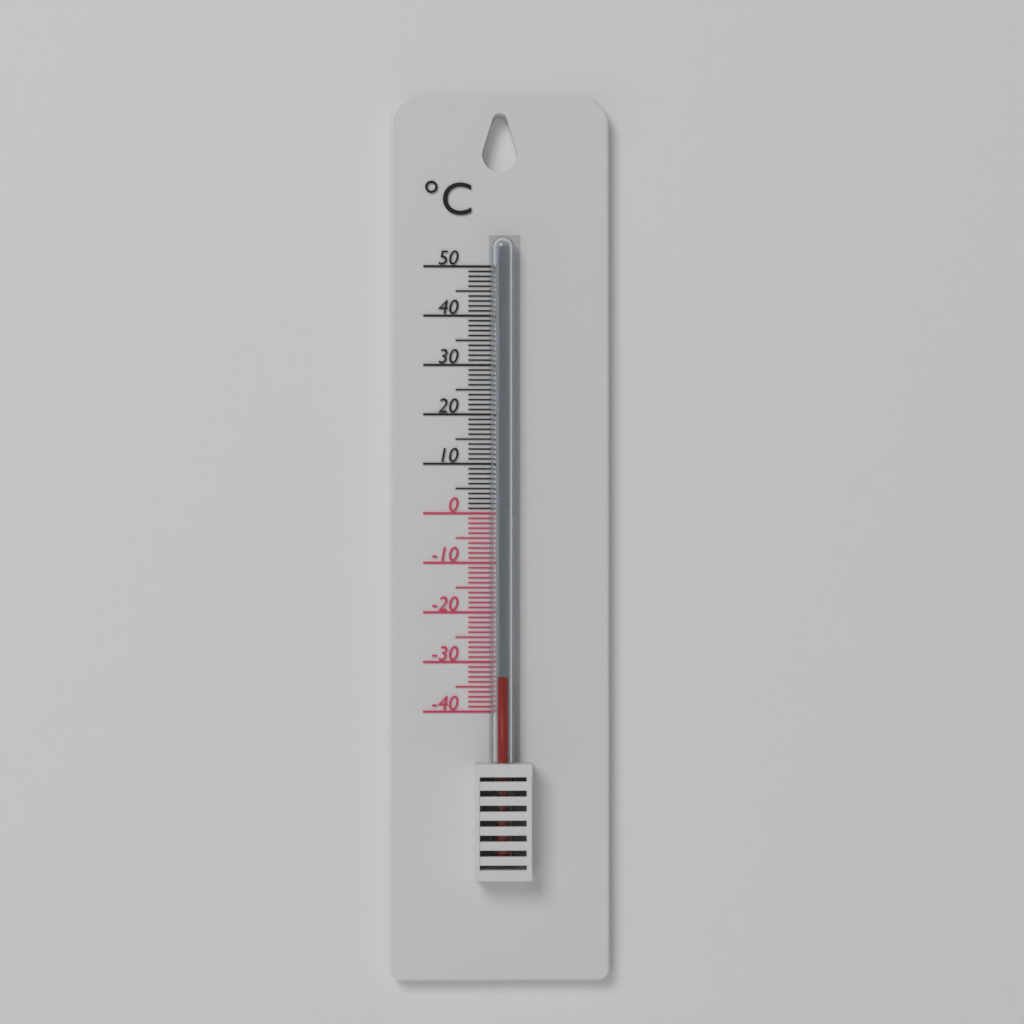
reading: -33 °C
